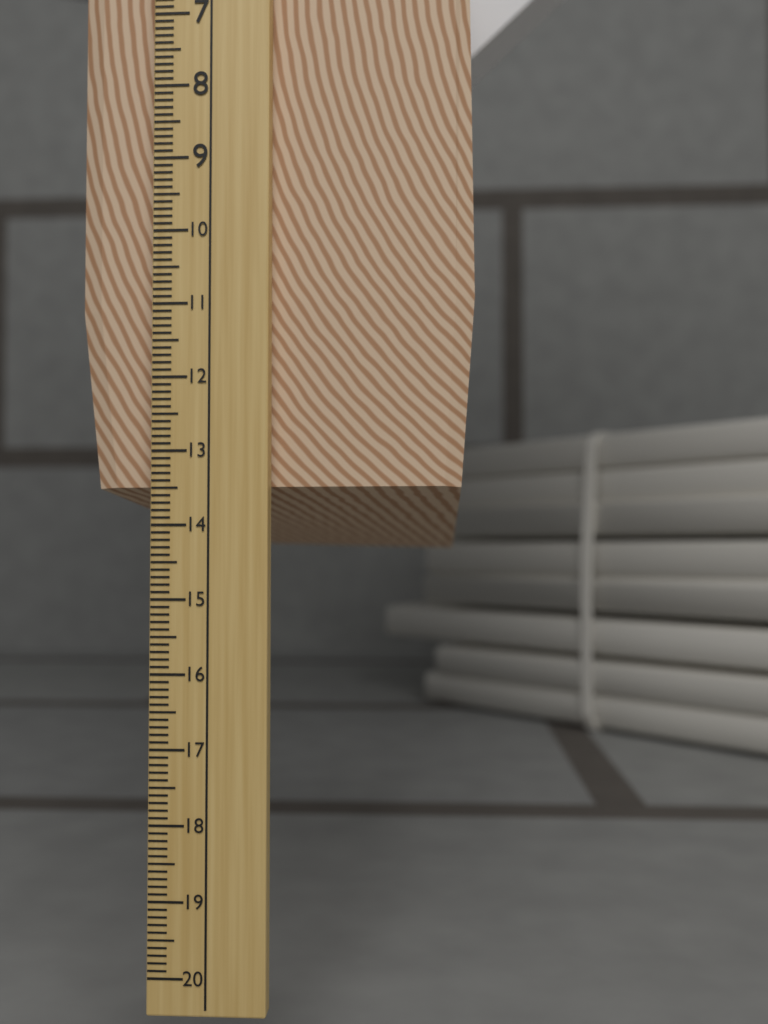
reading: 14.3 cm
